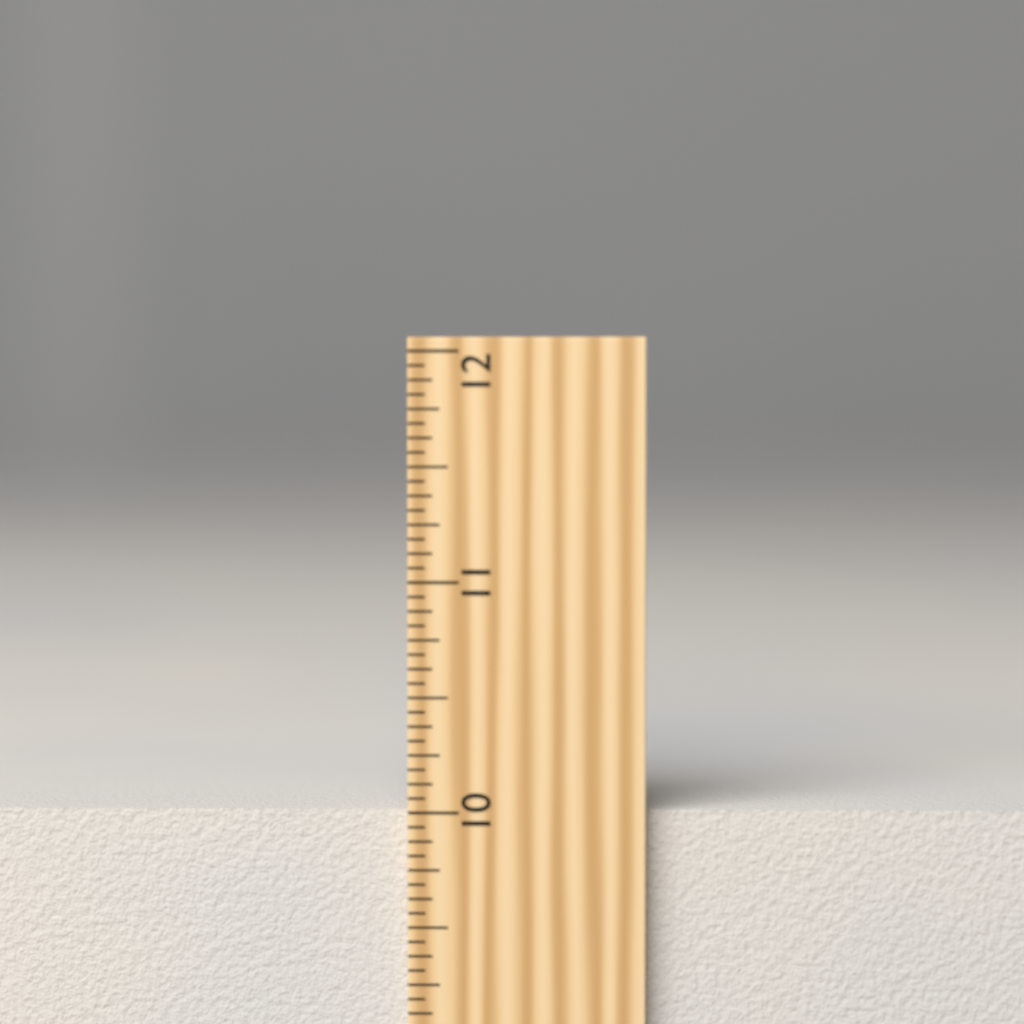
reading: 10.0000 inch
